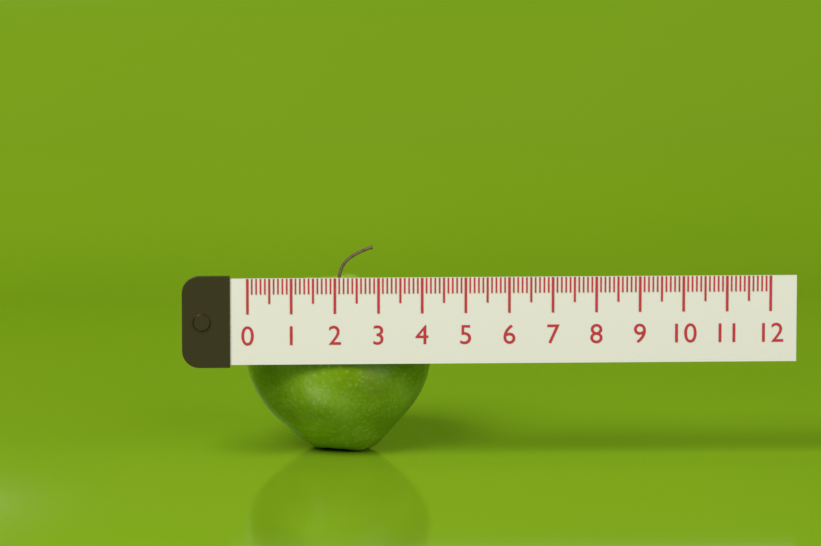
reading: 4.3 (no unit)
